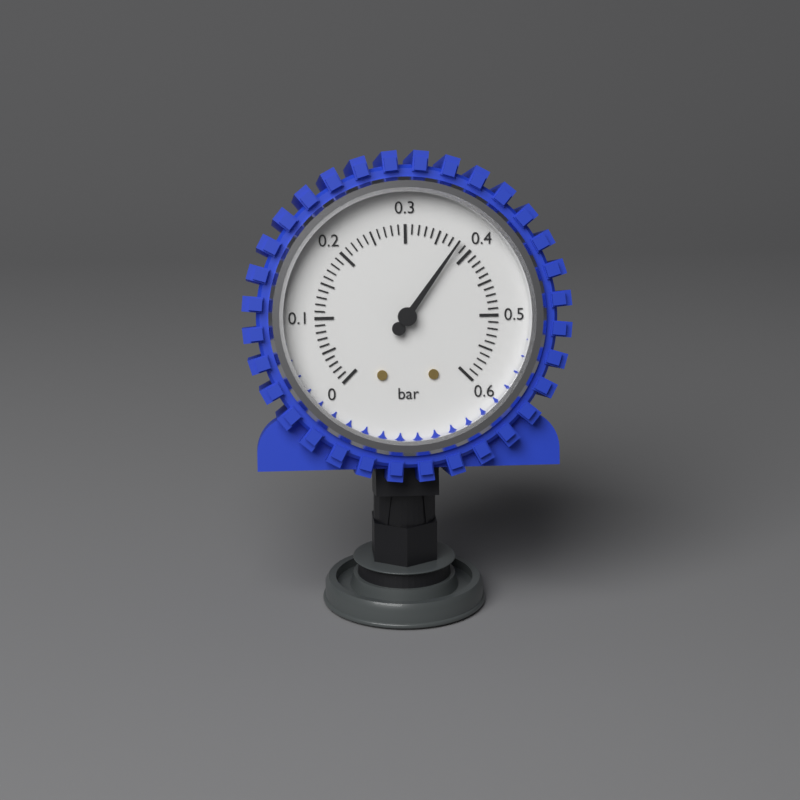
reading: 0.38 bar
